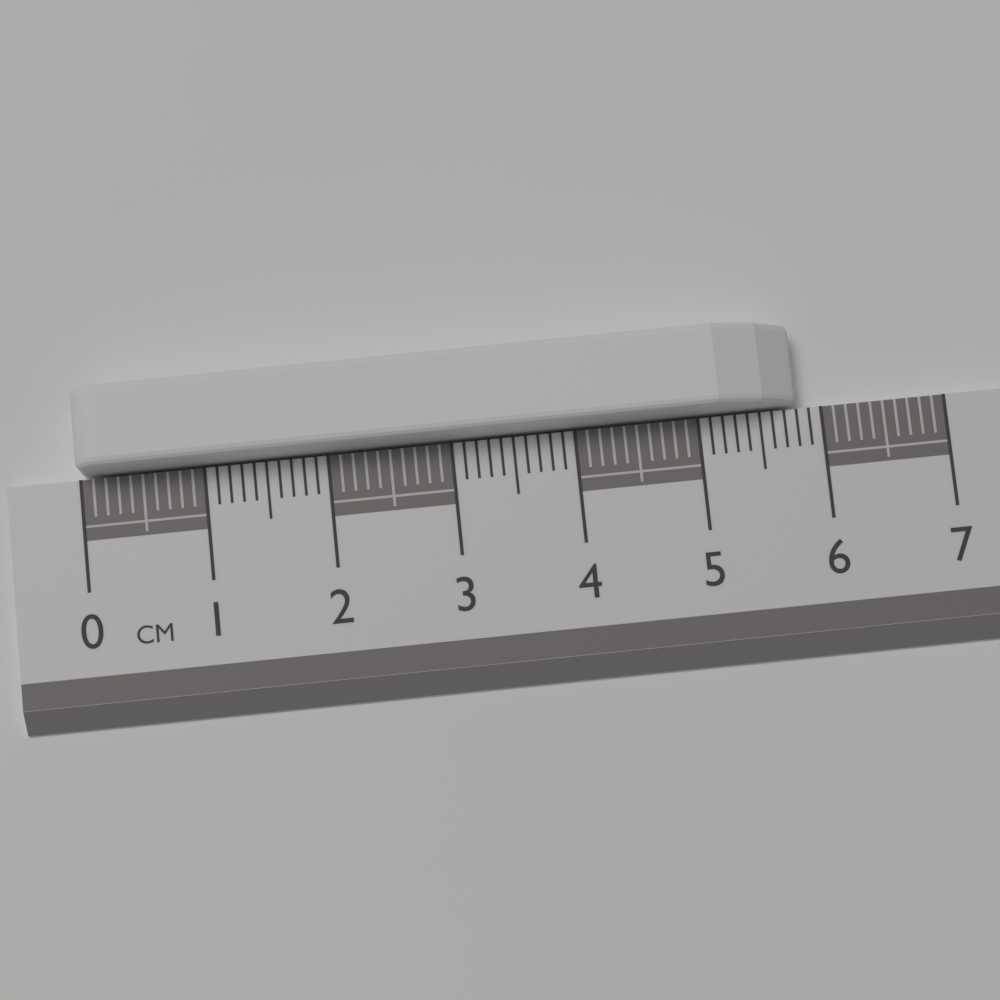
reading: 5.8 cm
